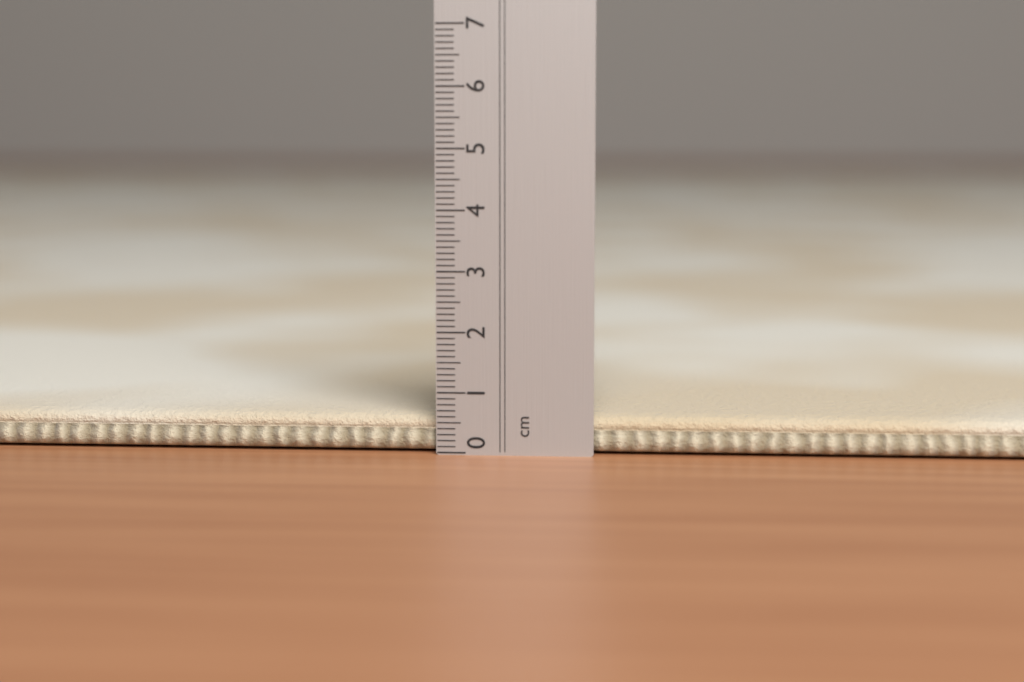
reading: 0.6 cm
